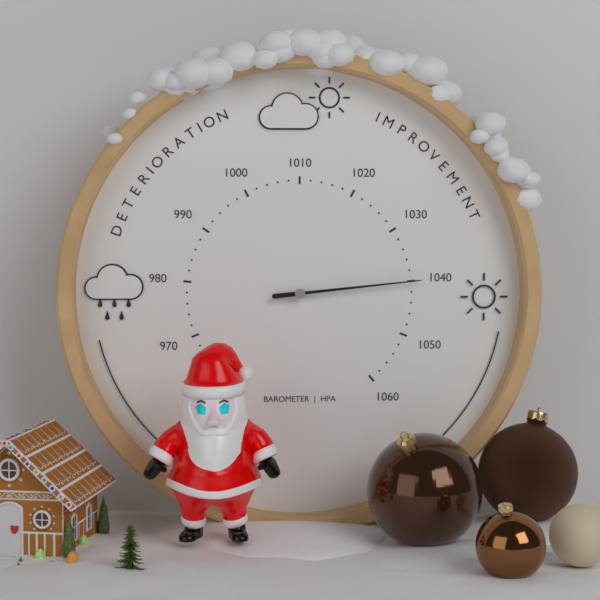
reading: 1040 hPa
